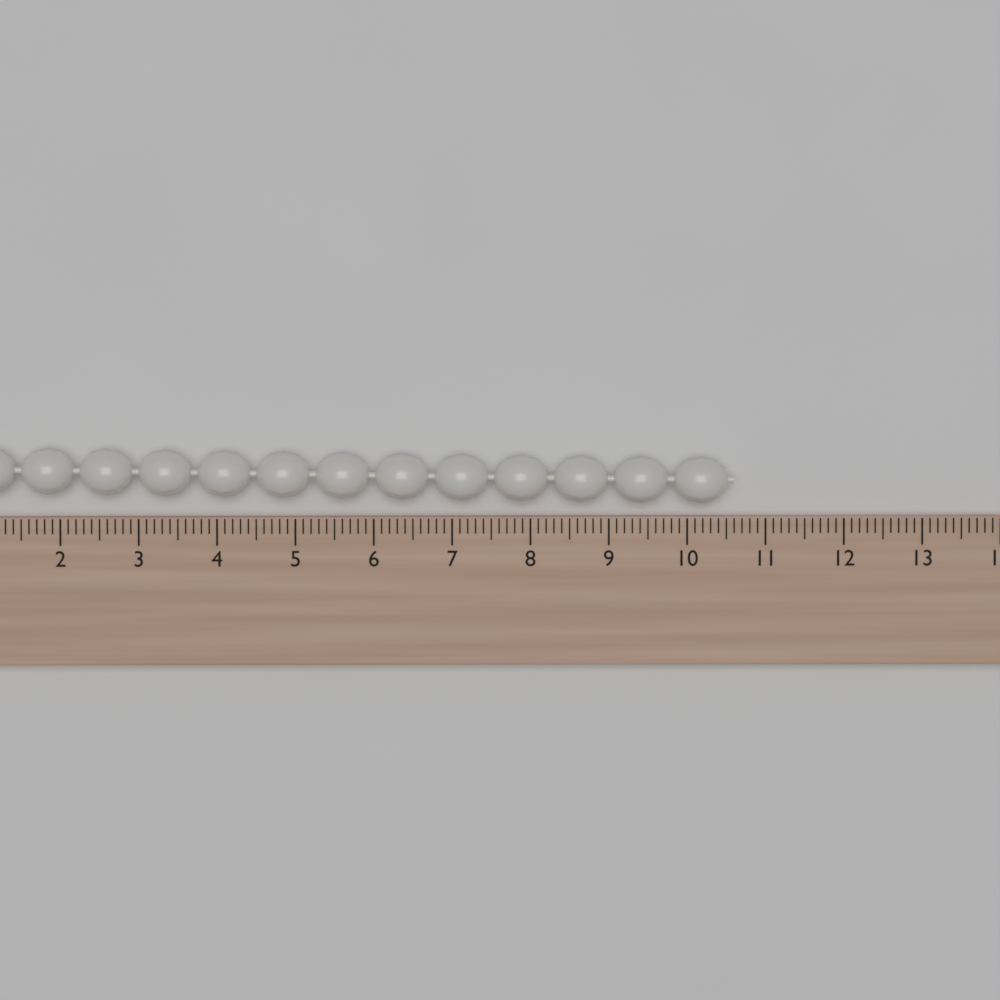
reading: 10.6 (no unit)
